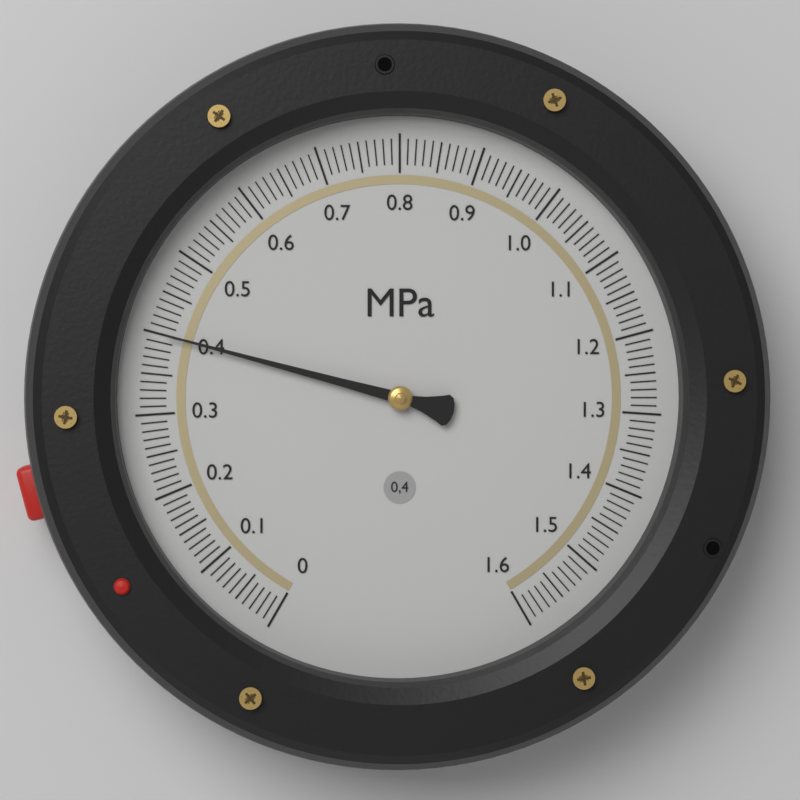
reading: 0.40 MPa
